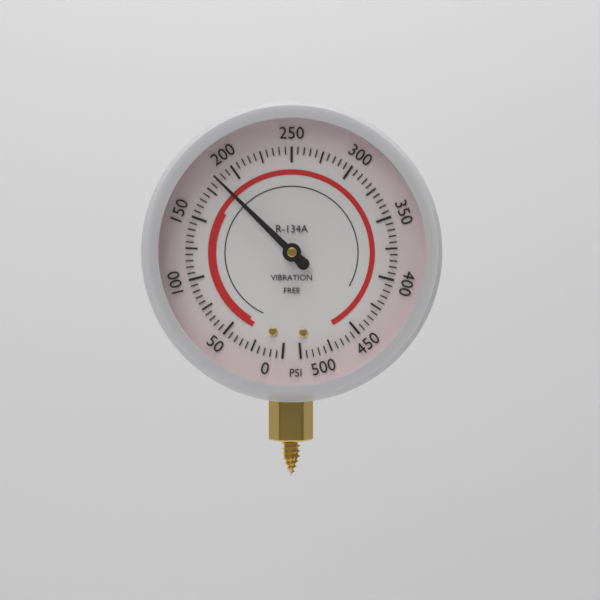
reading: 185 psi
